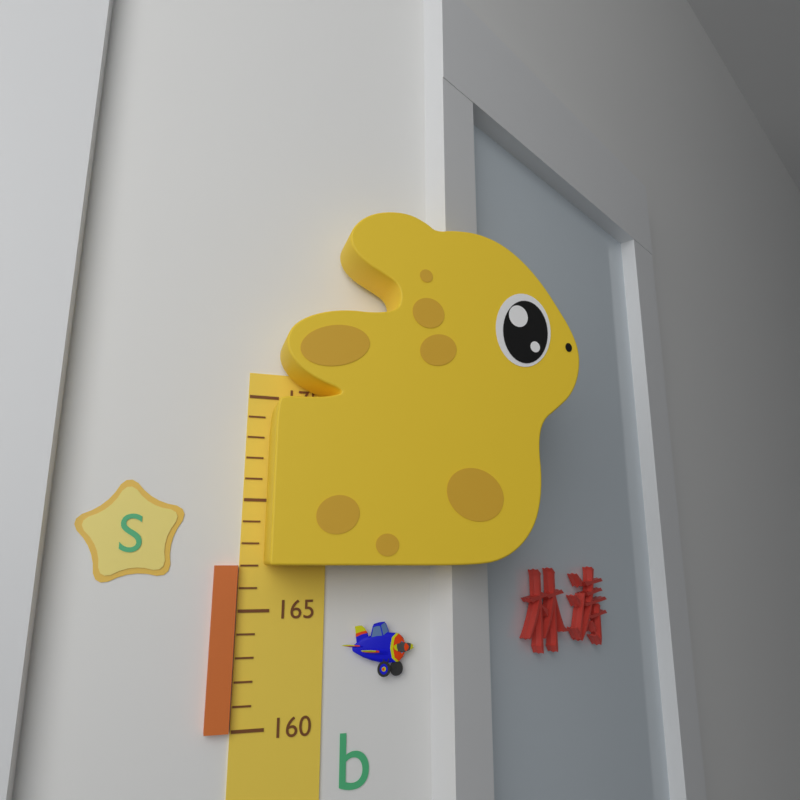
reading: 167 (no unit)
